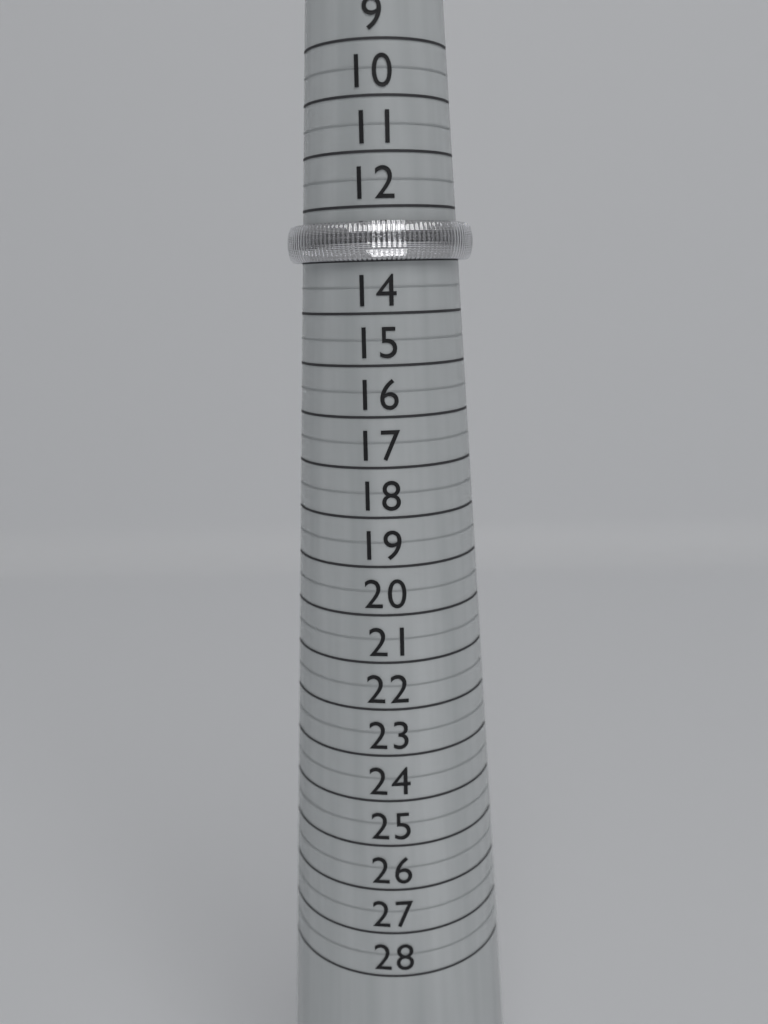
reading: 13.0 (no unit)
